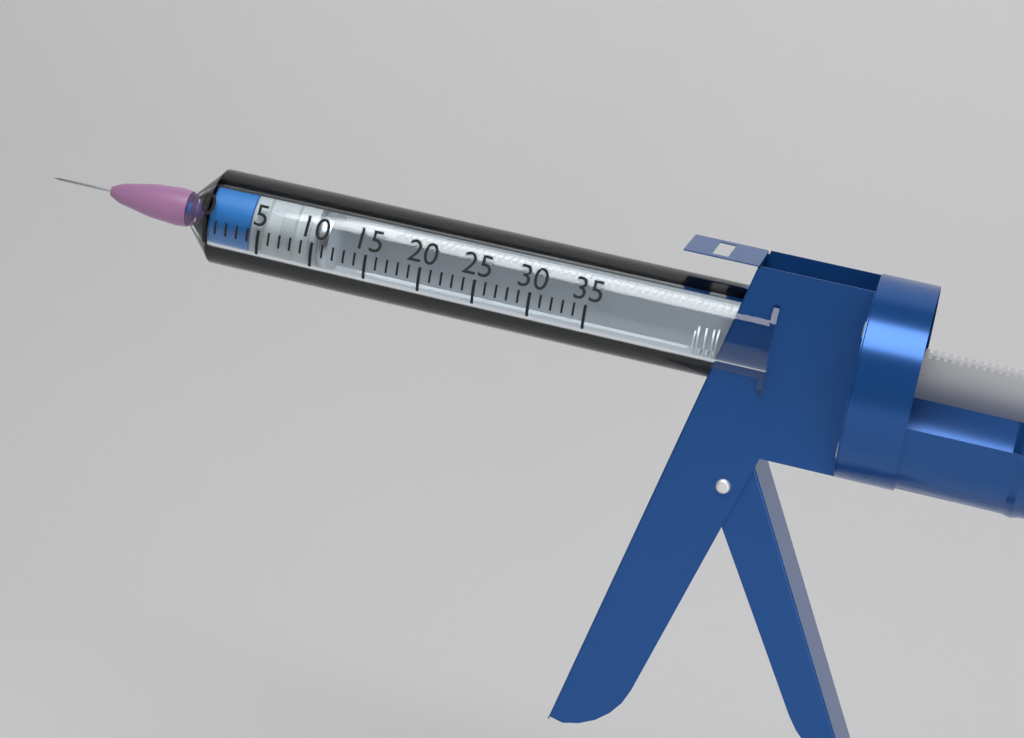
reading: 4 (no unit)
